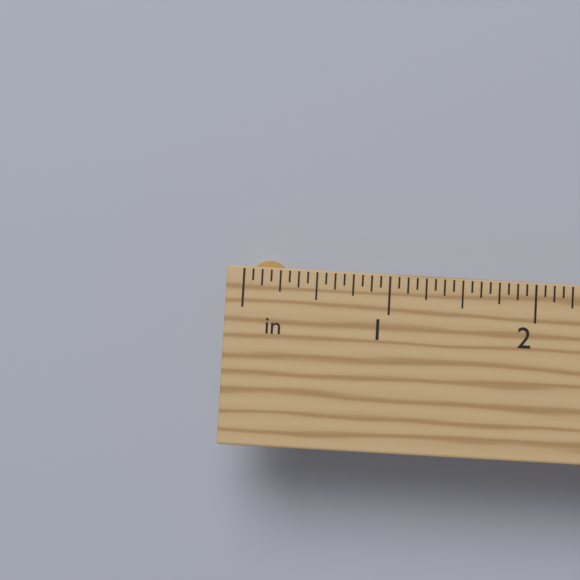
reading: 0.3125 in
